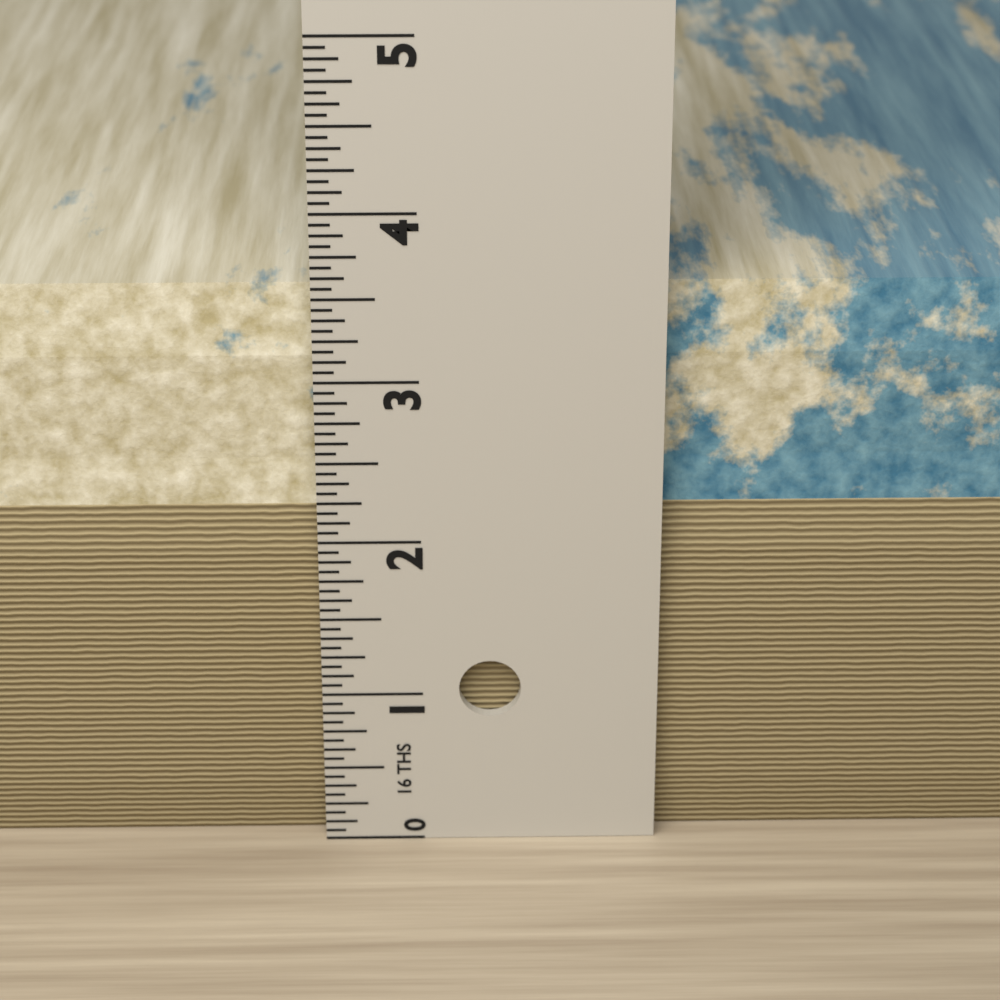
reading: 3.5000 in
